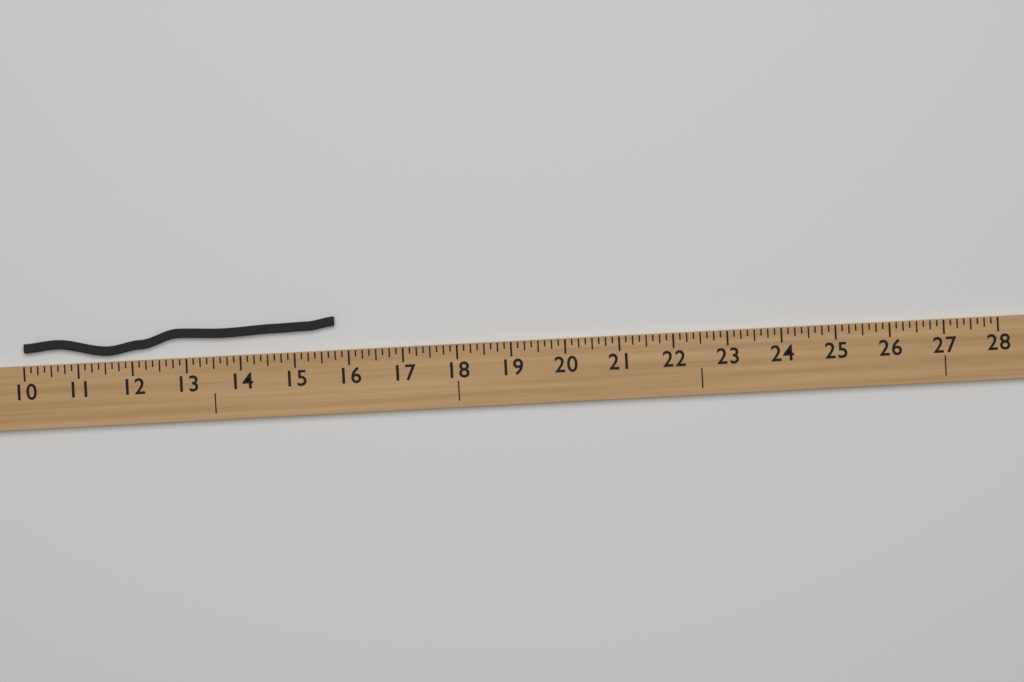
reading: 15.750 (no unit)
